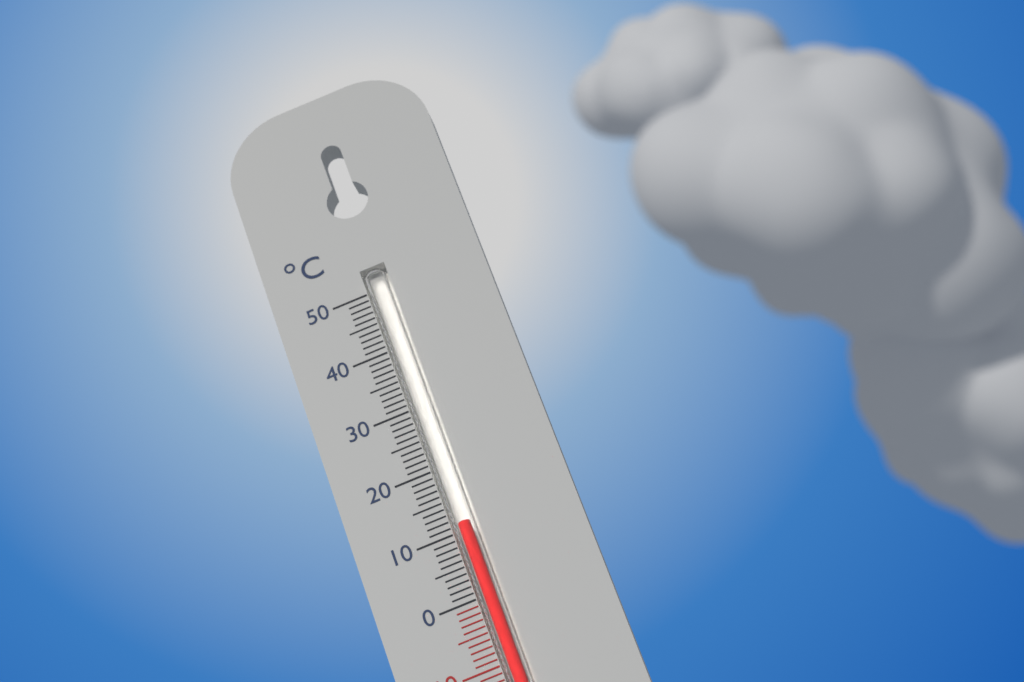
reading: 11 °C
